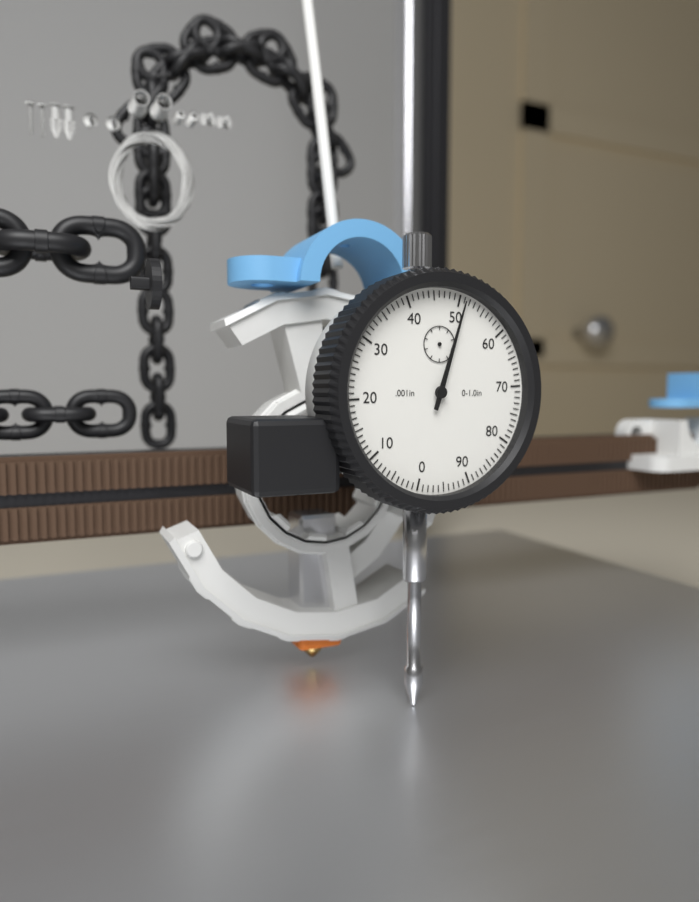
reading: 0.051 in
